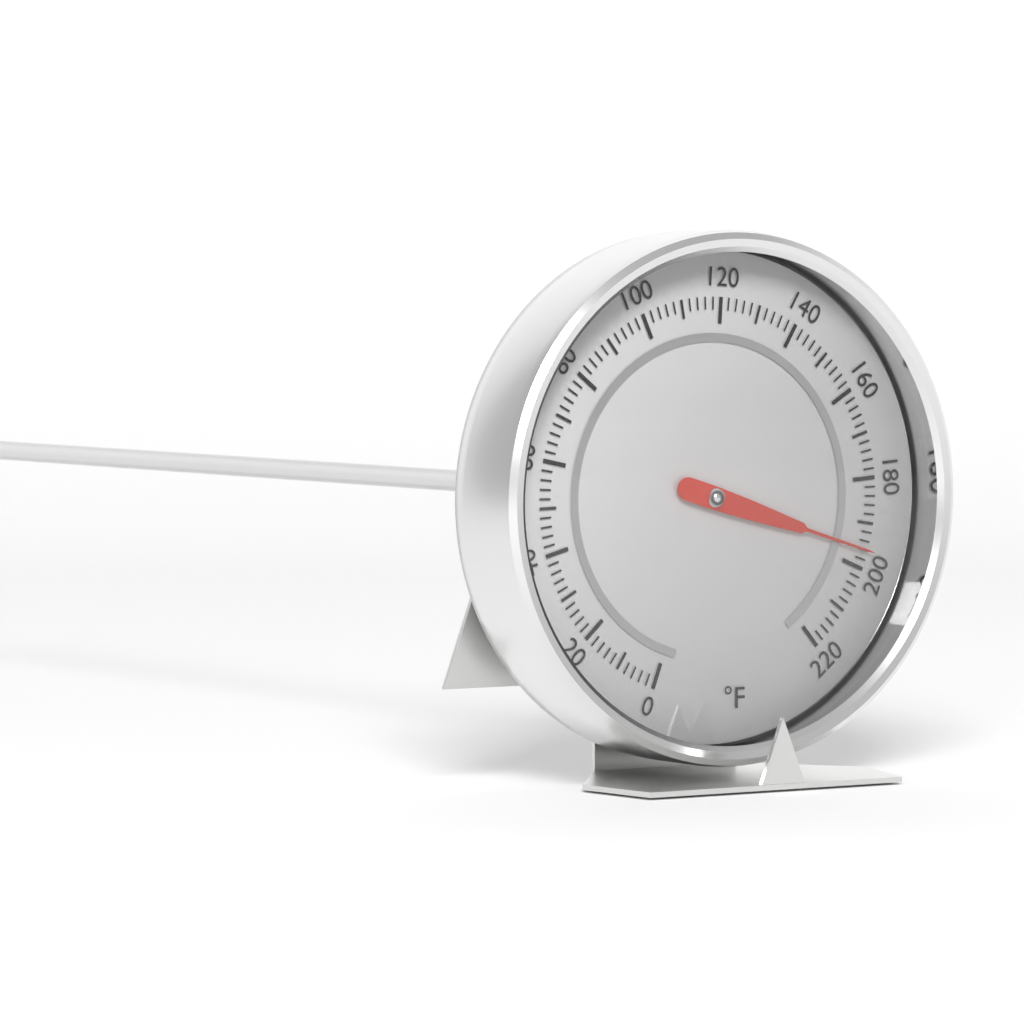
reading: 196 °F
